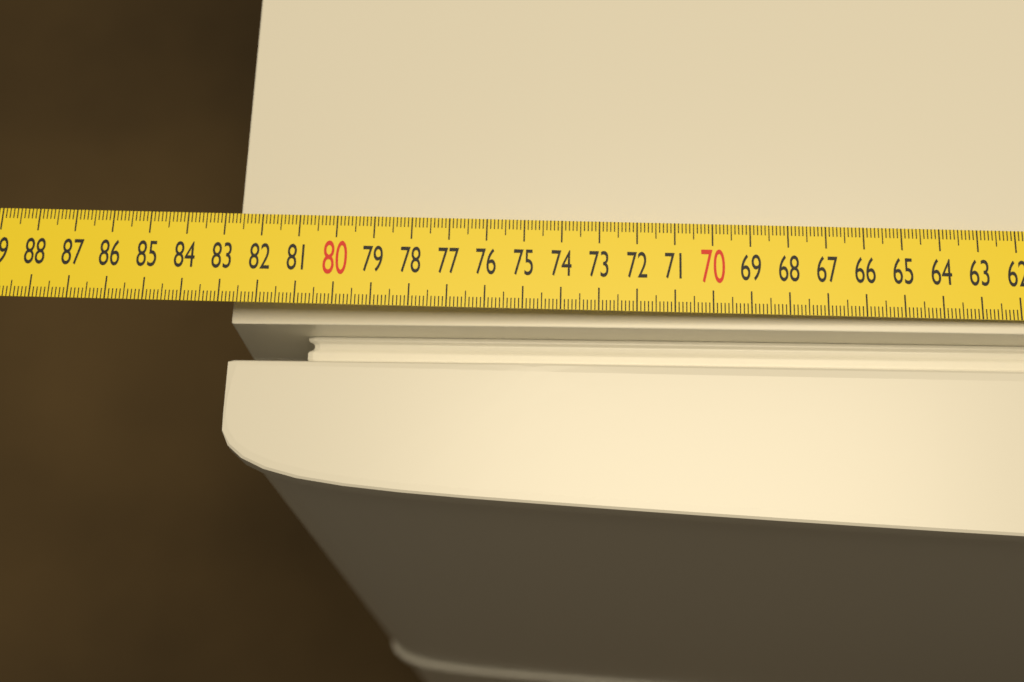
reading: 82.8 cm
